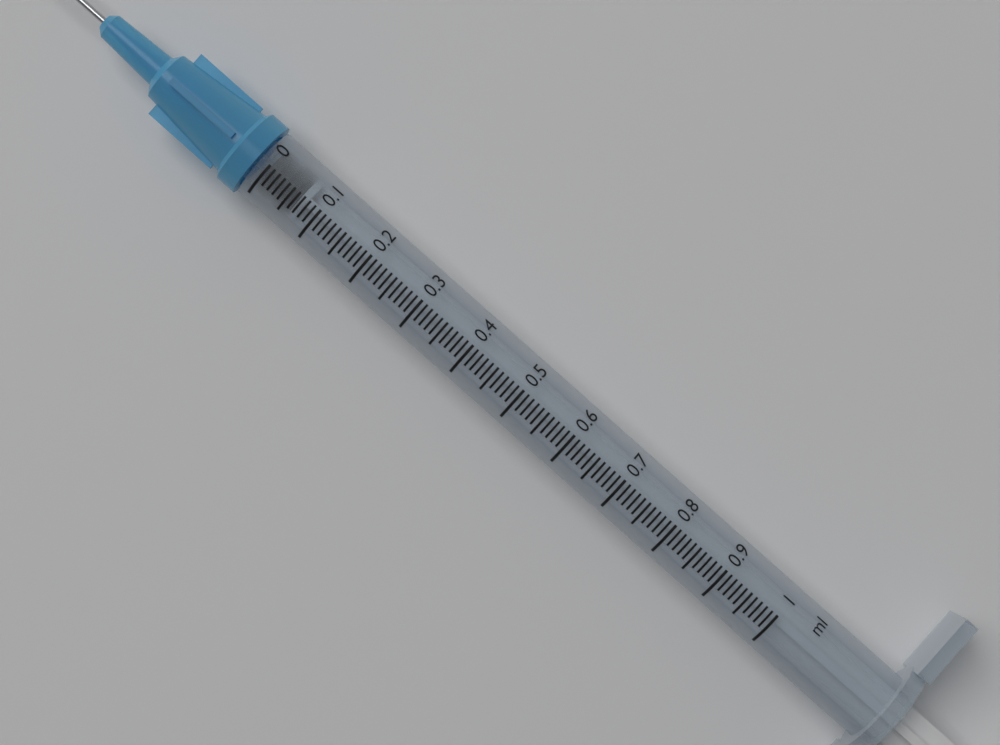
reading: 0.00 ml
